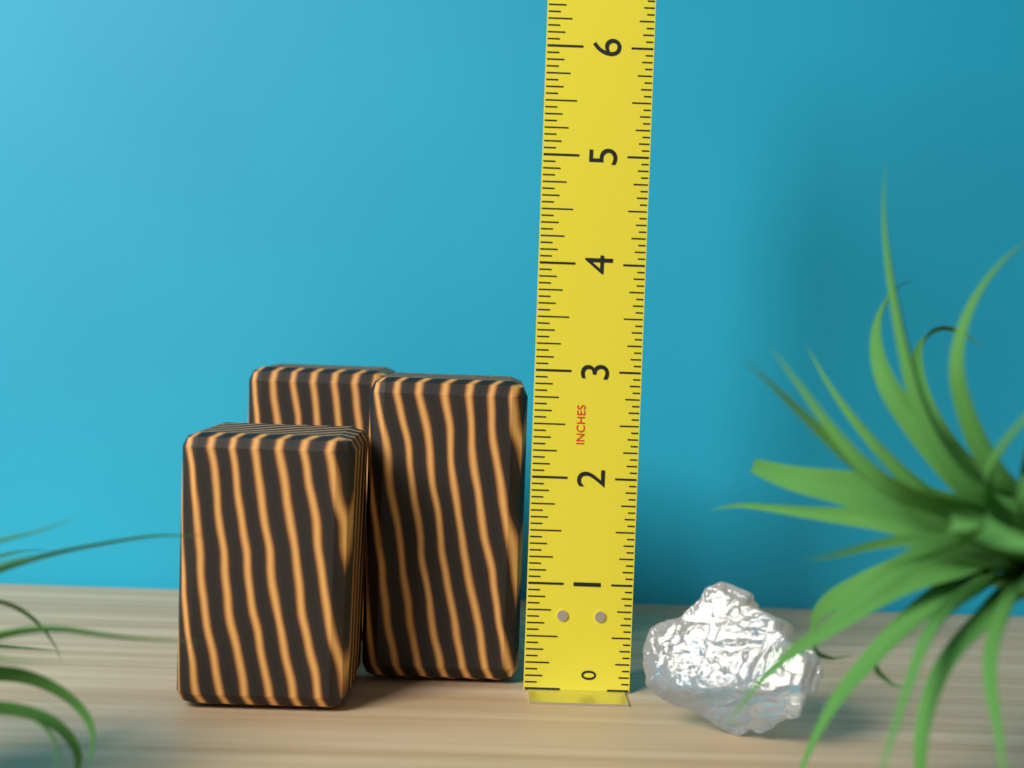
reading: 2.8750 in
